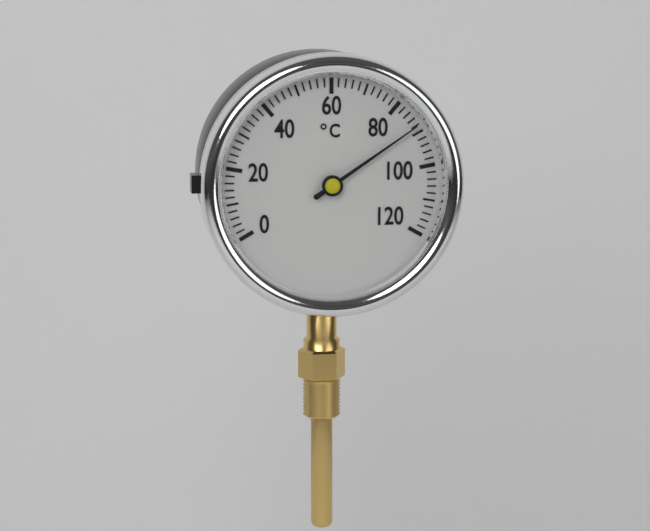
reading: 88 °C
